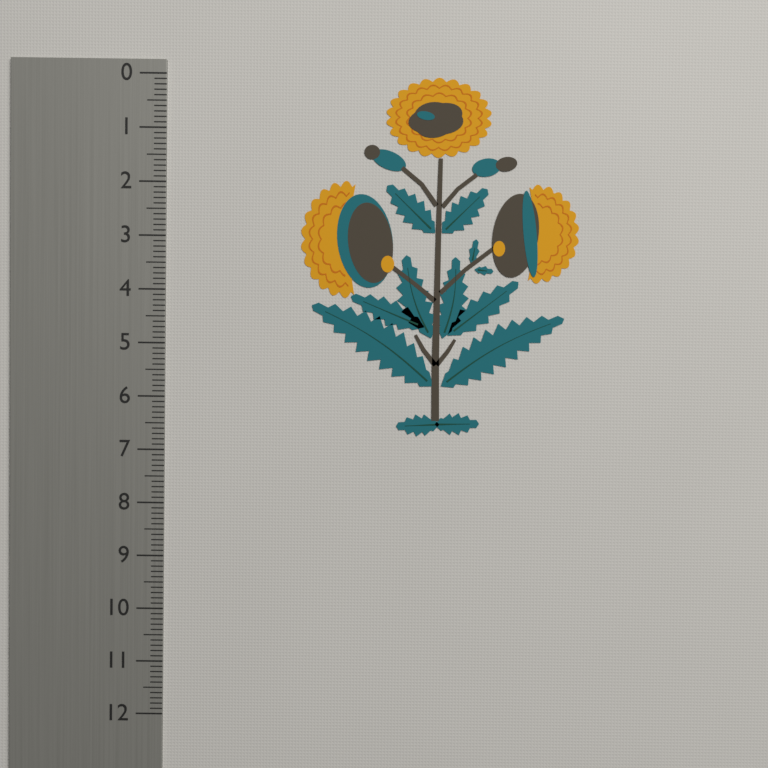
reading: 6.7 (no unit)
